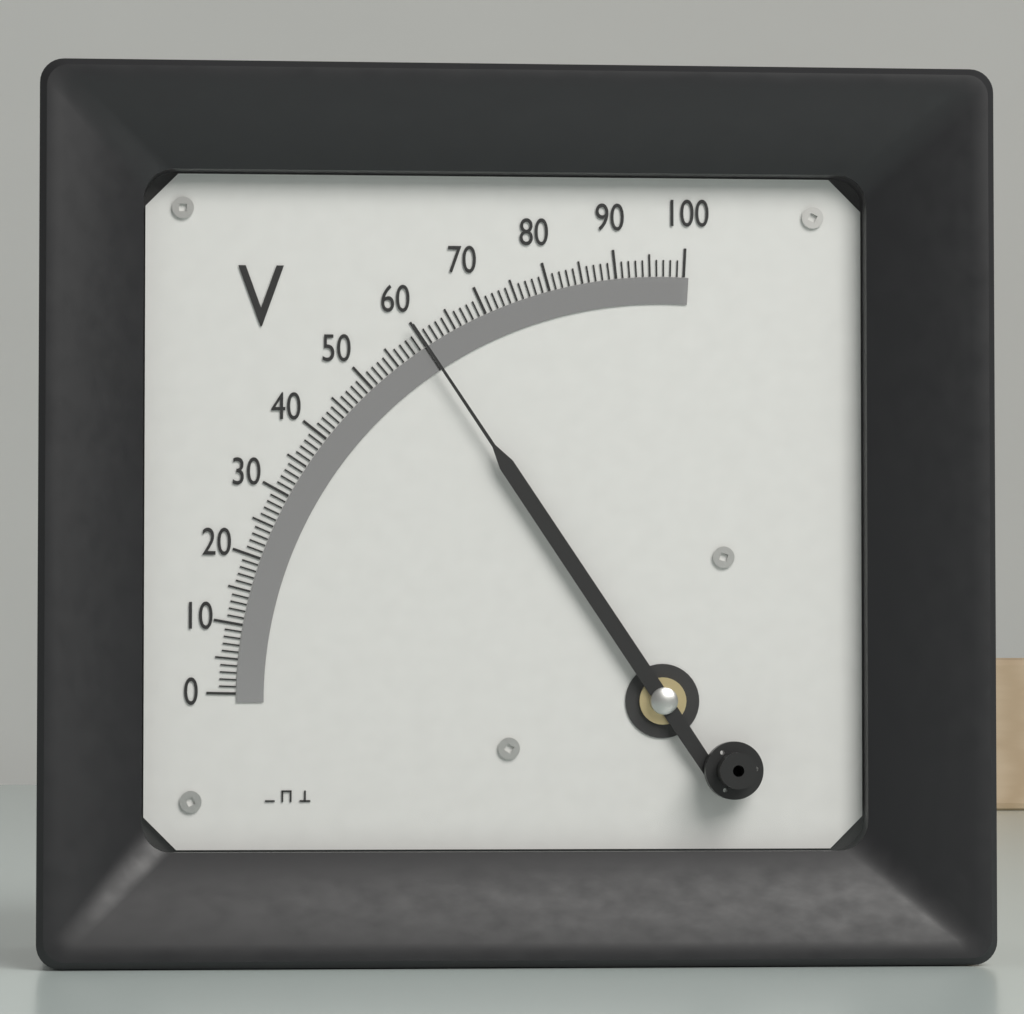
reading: 60 V
